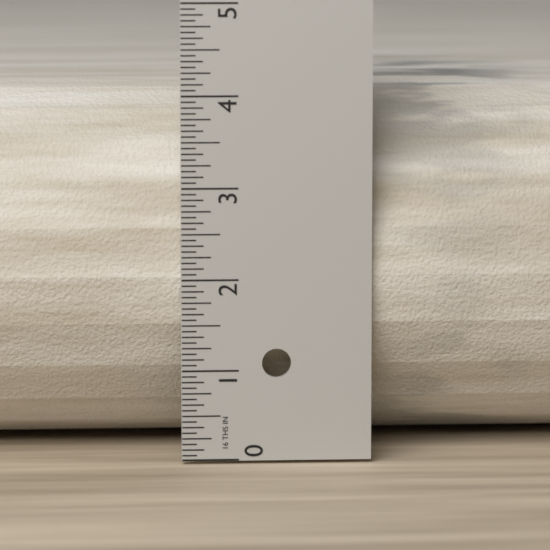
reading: 4.0625 in
